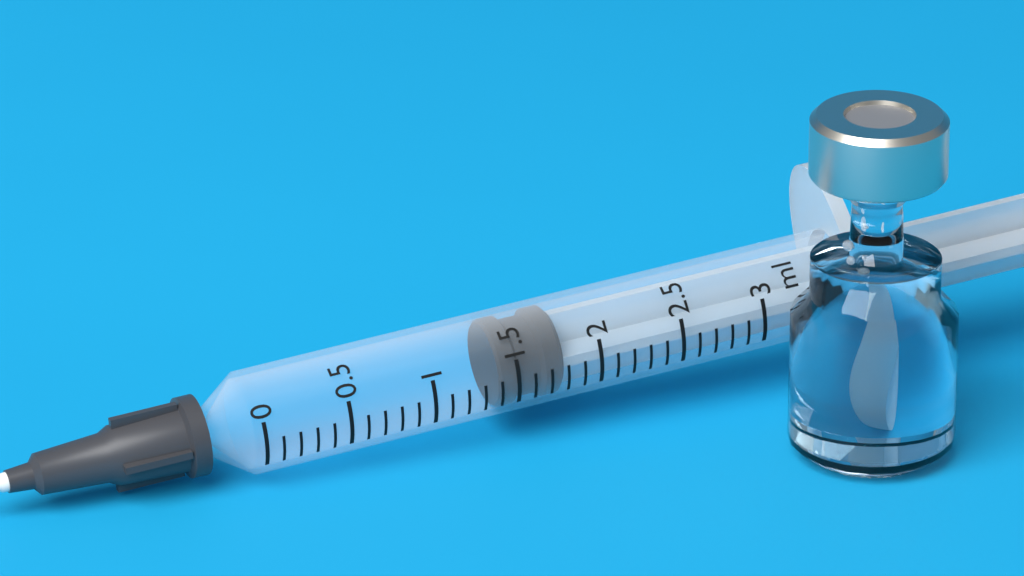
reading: 1.4 ml
